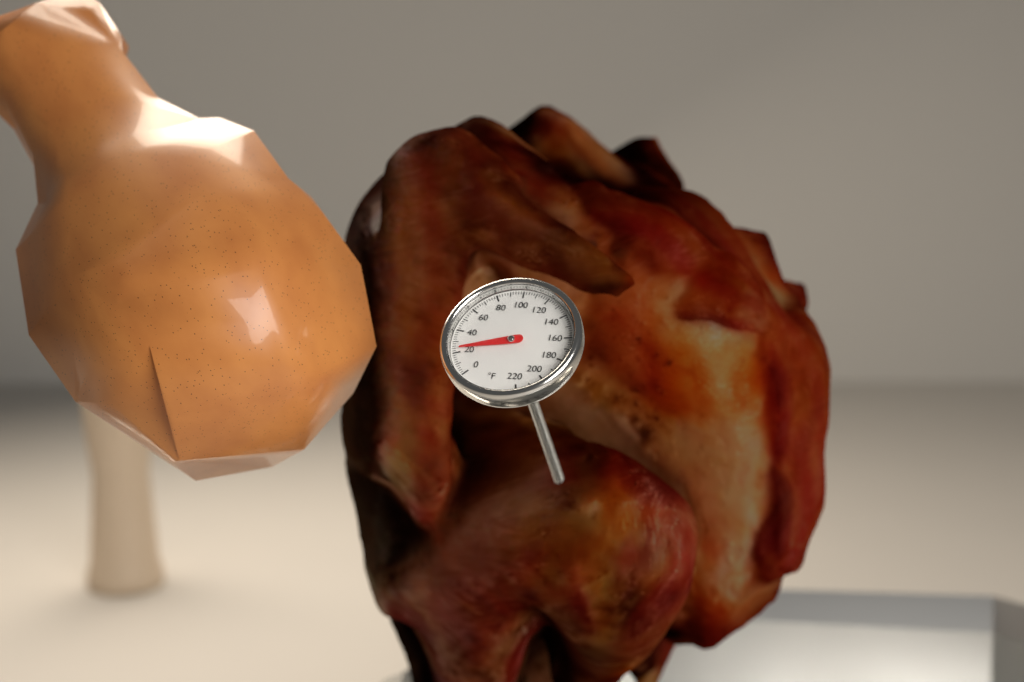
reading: 24 °F
